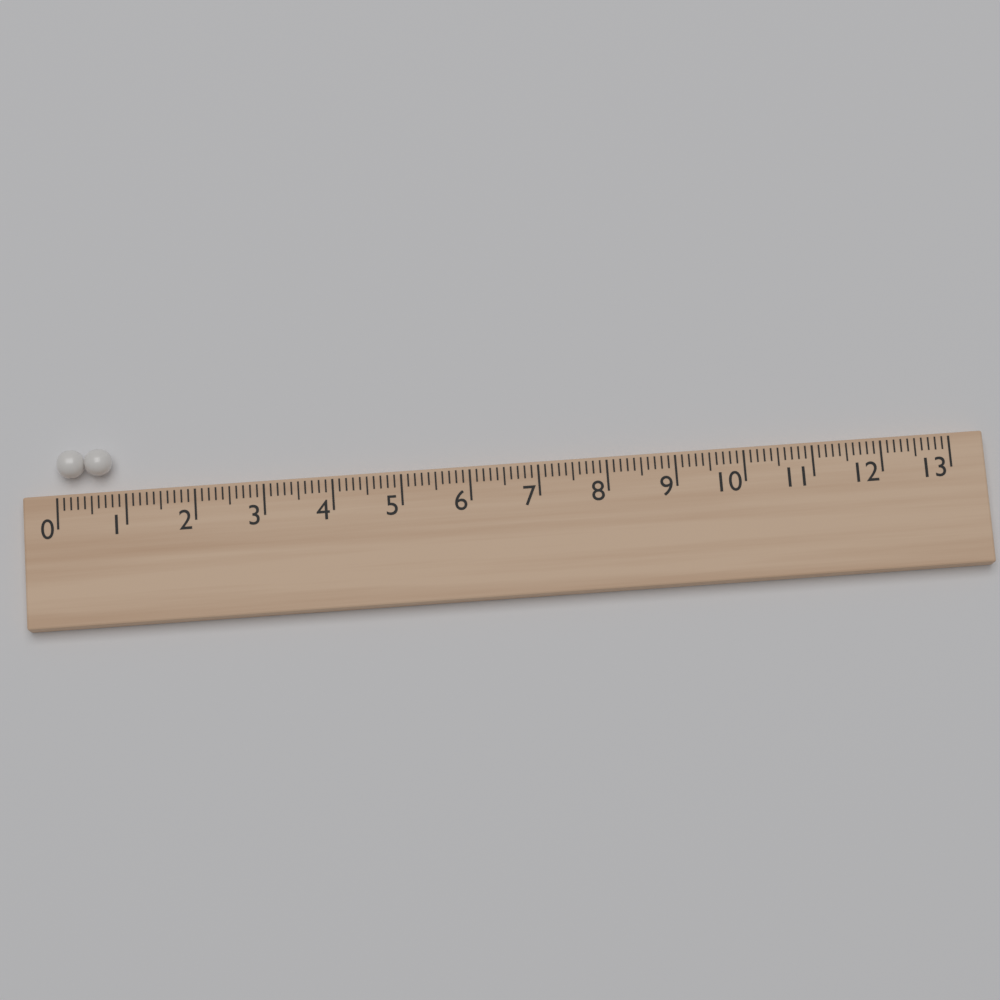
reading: 0.8 (no unit)
